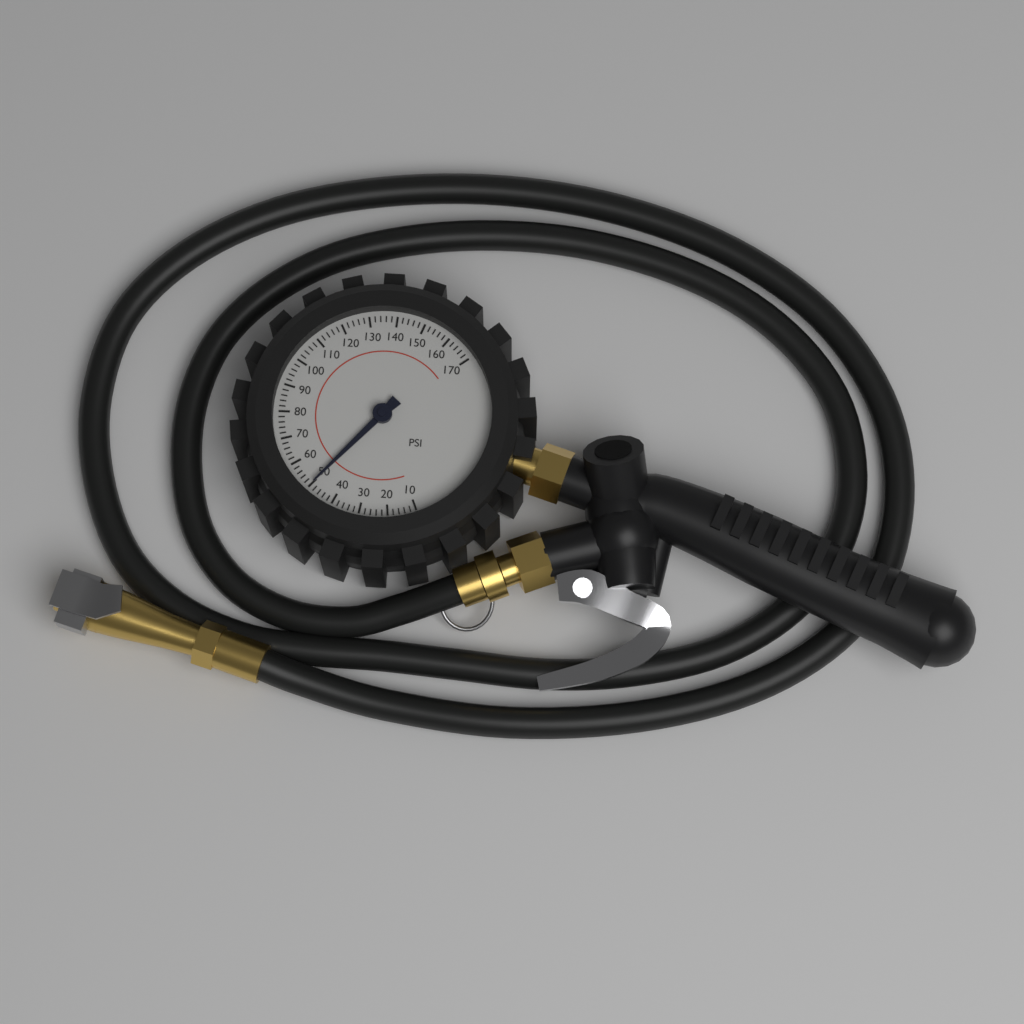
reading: 50 psi
